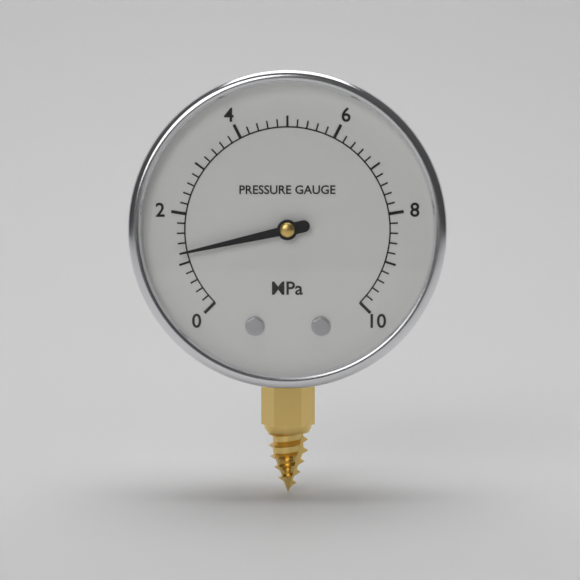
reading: 1.2 MPa
